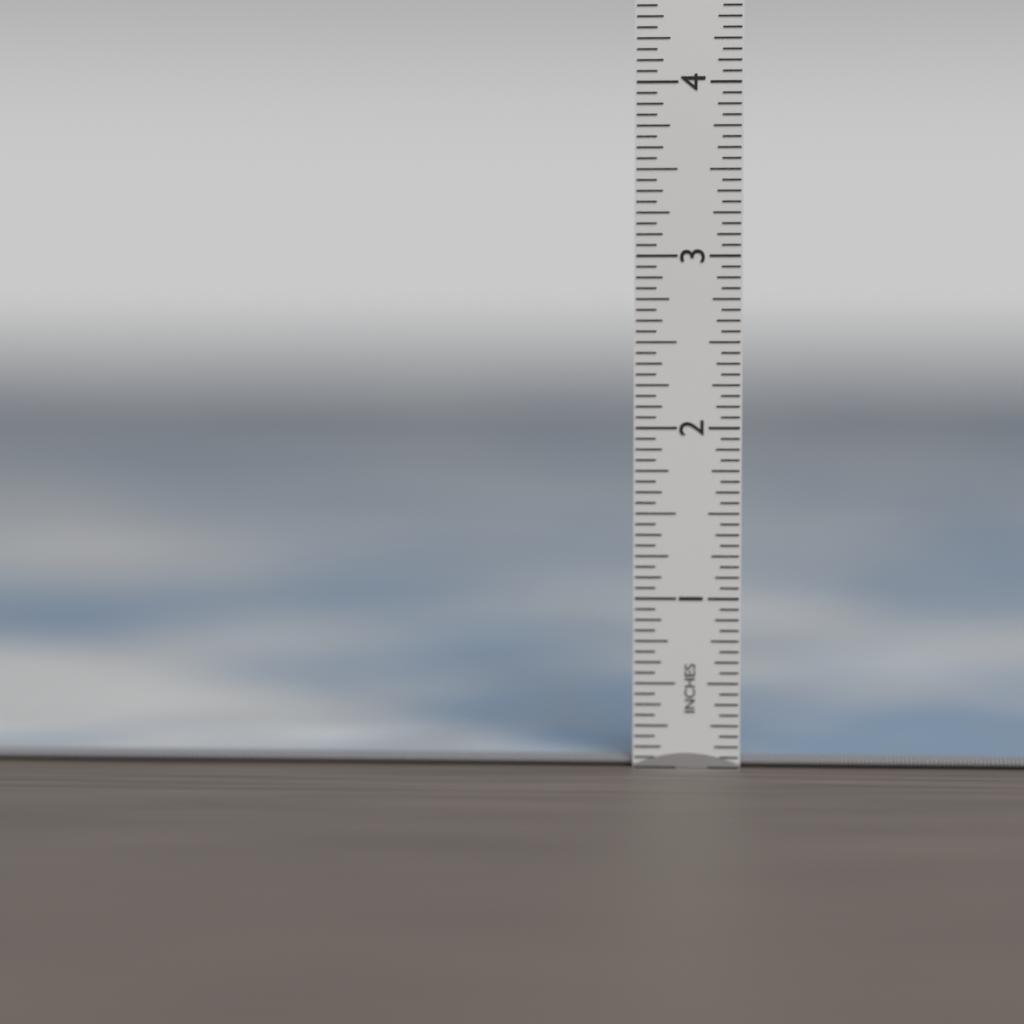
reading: 0.0625 in
